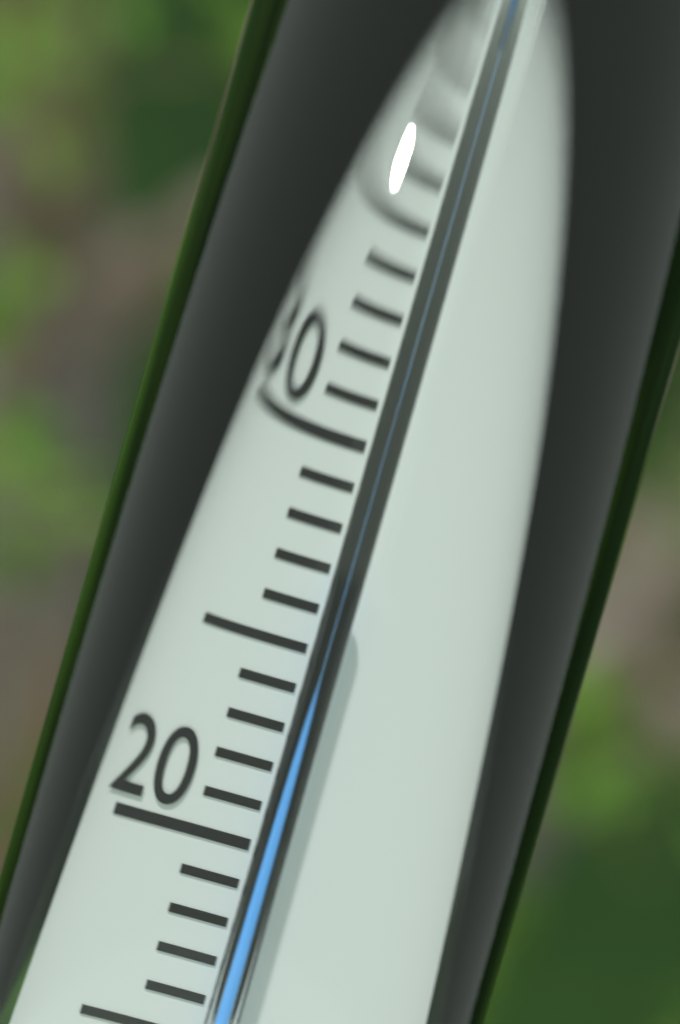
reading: 27 °C
